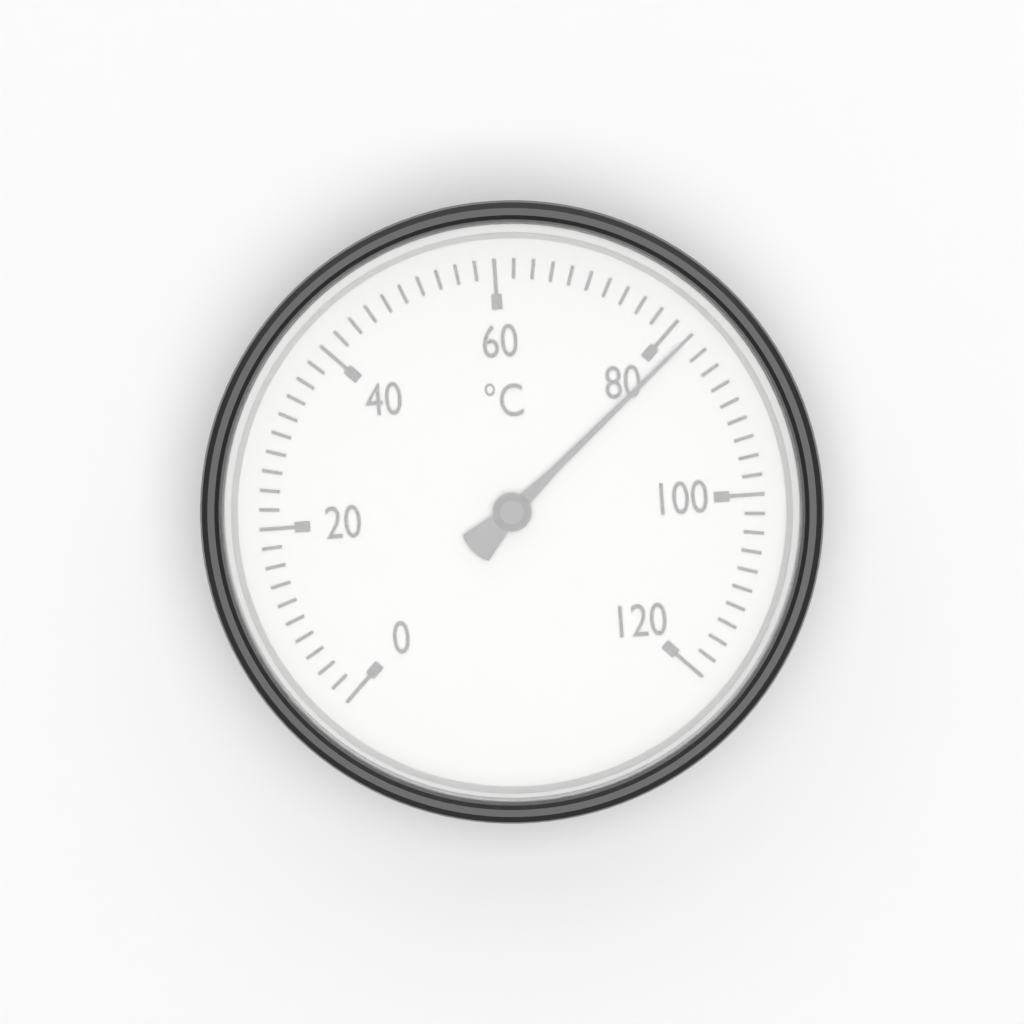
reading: 82 °C
